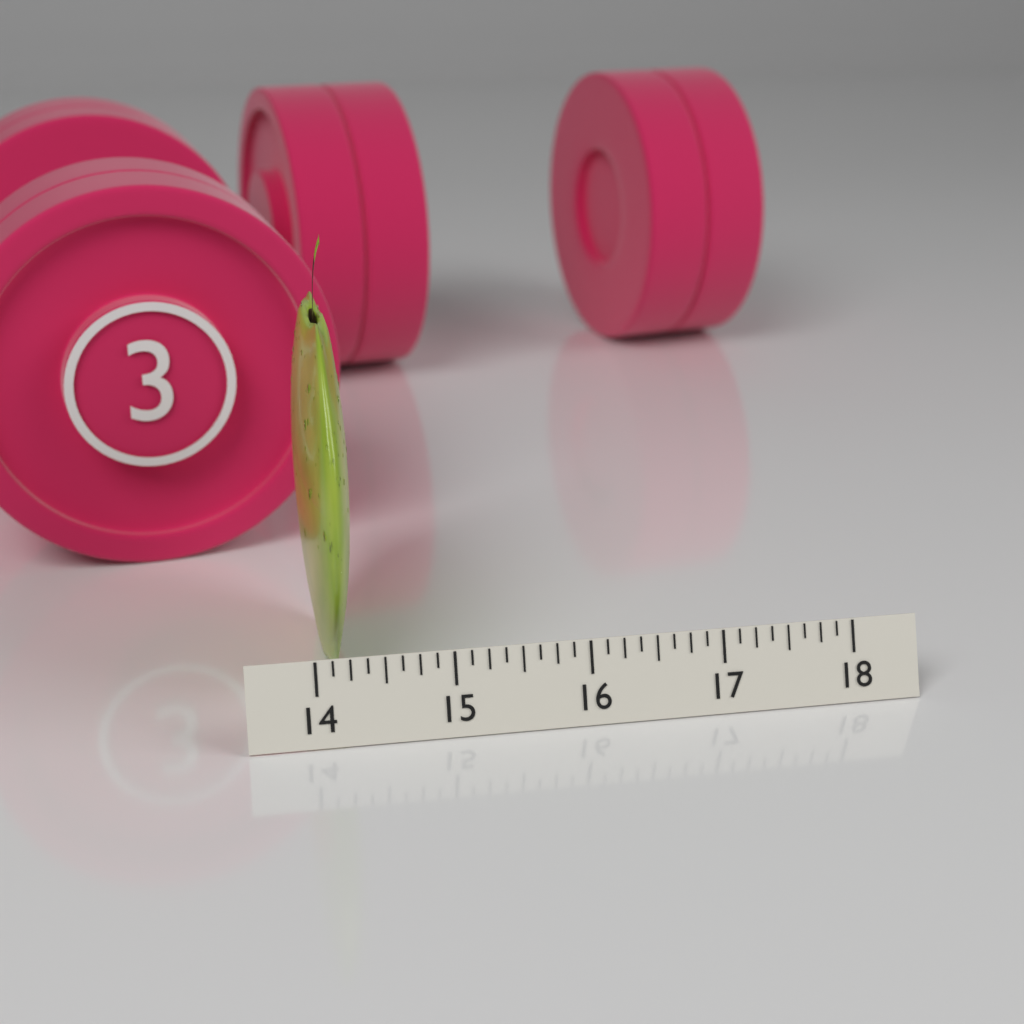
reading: 14.375 (no unit)
